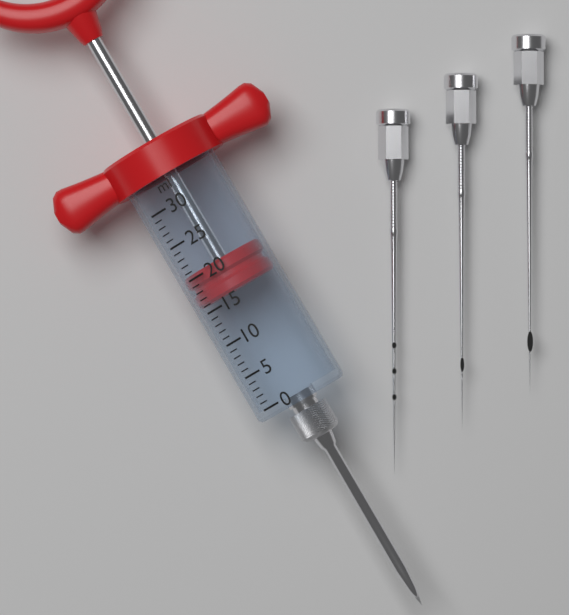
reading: 16 ml
